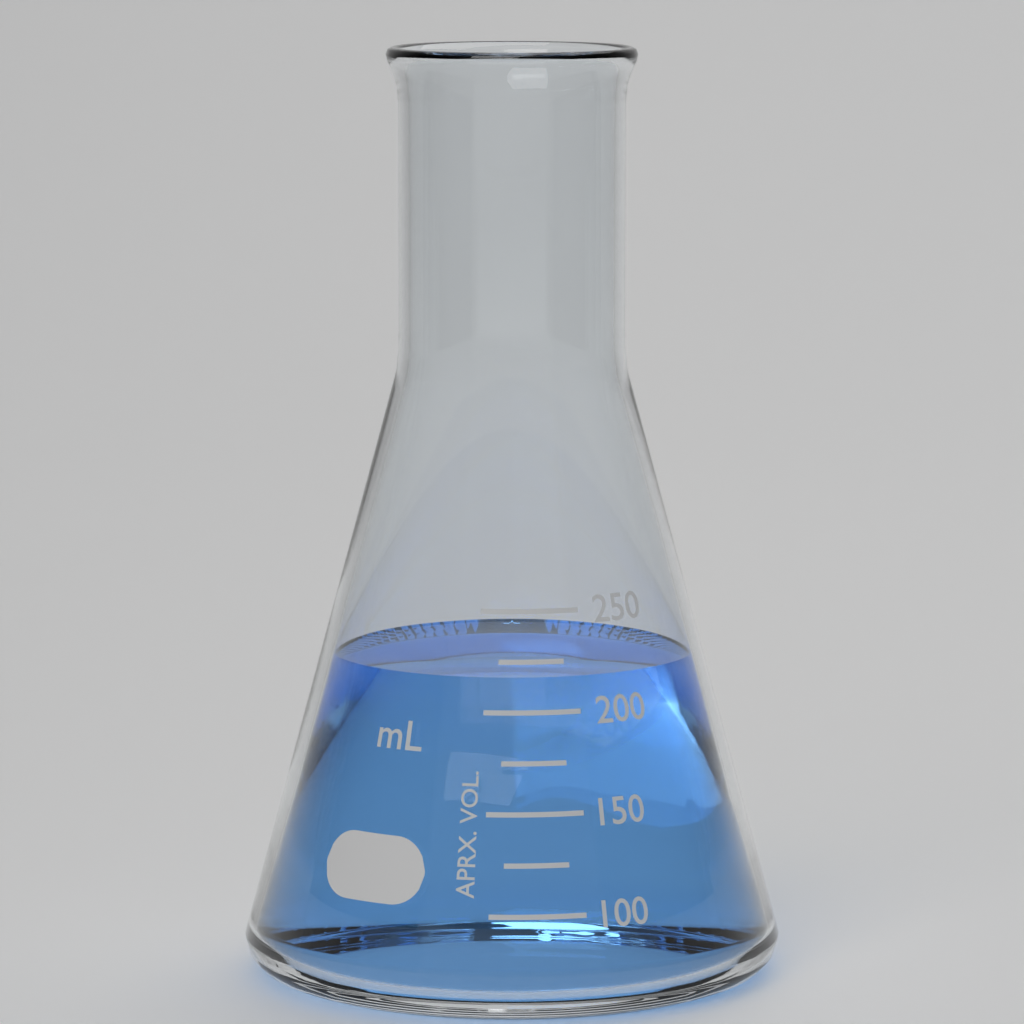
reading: 215 mL
